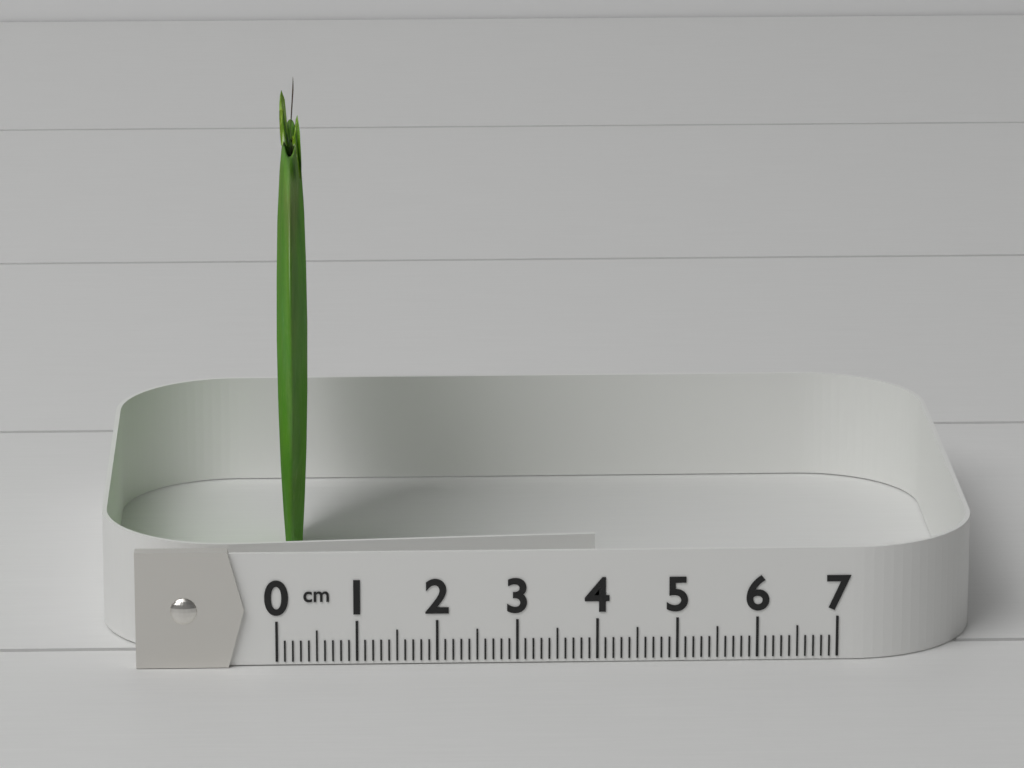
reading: 0.4 cm
